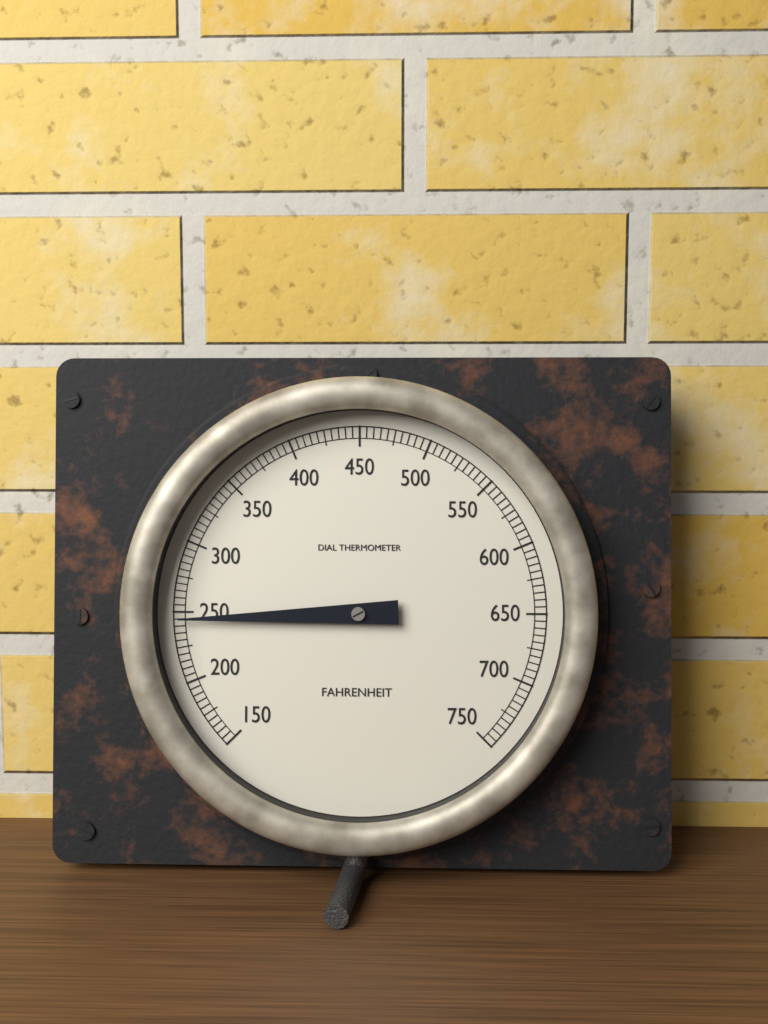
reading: 245 °F
